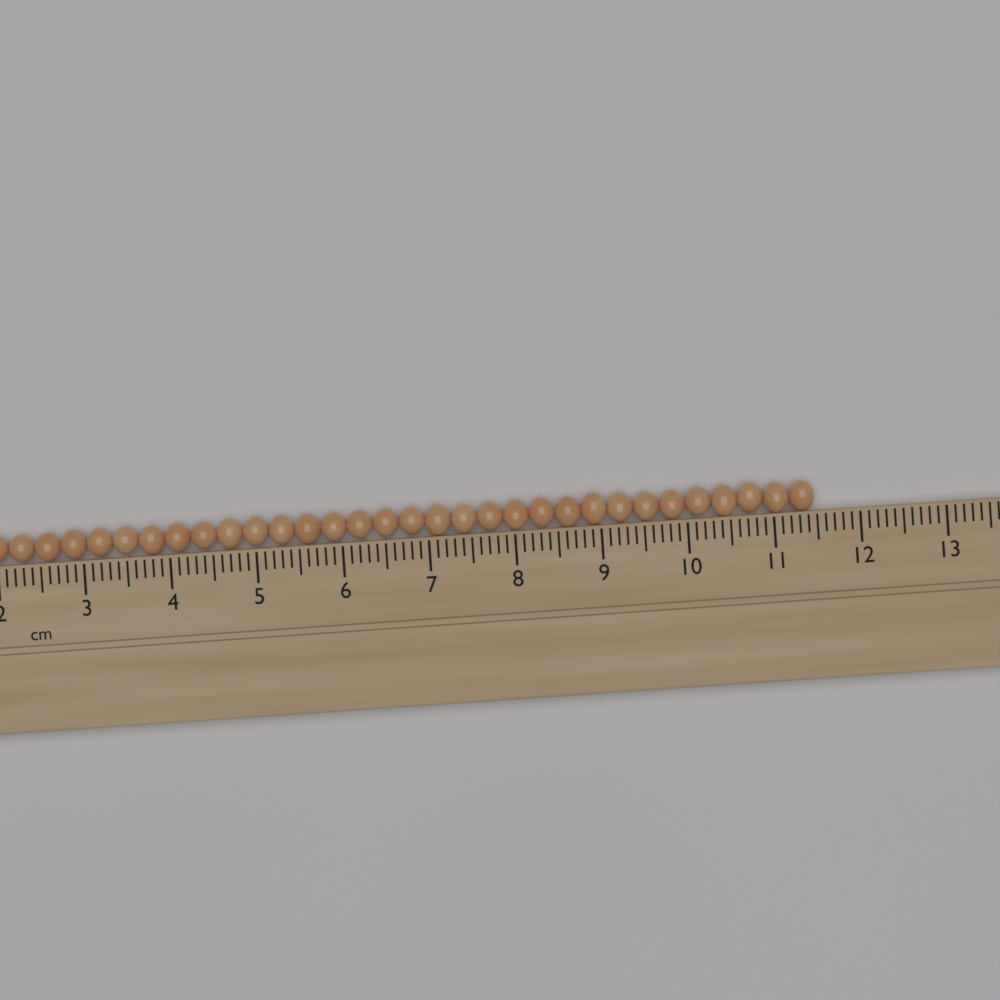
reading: 11.5 cm
